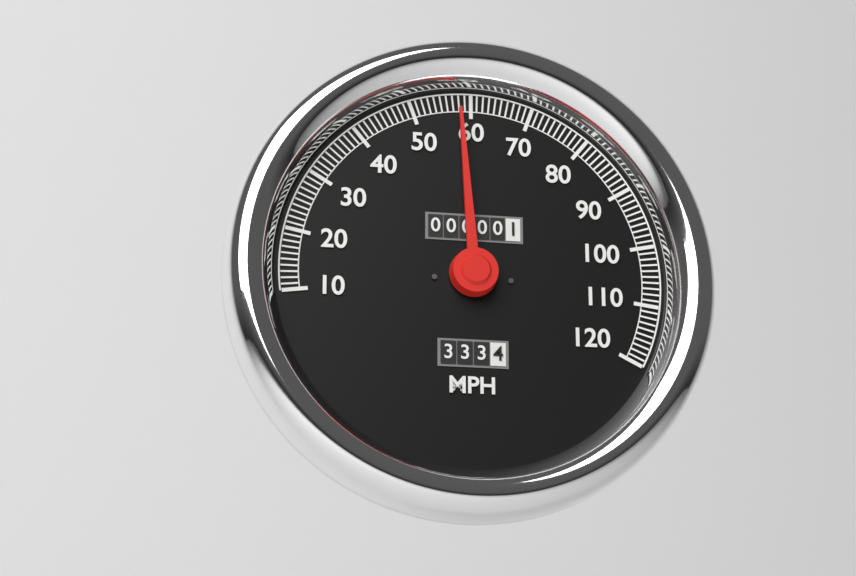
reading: 58 MPH
